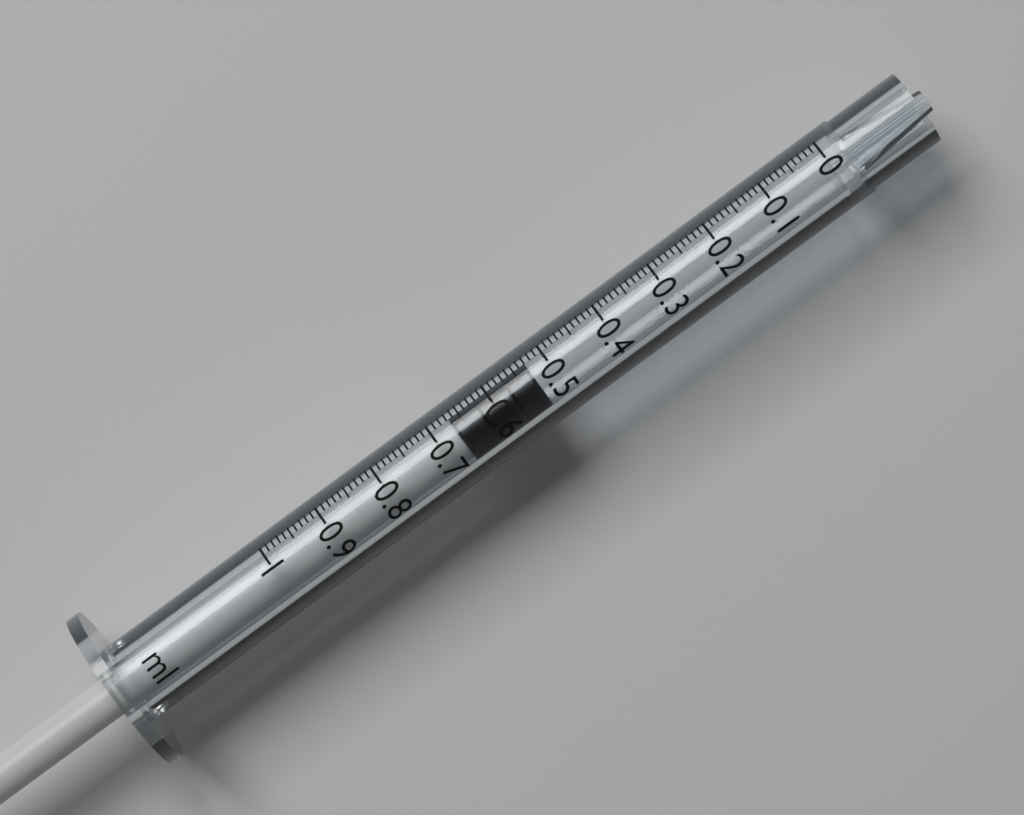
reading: 0.53 ml
